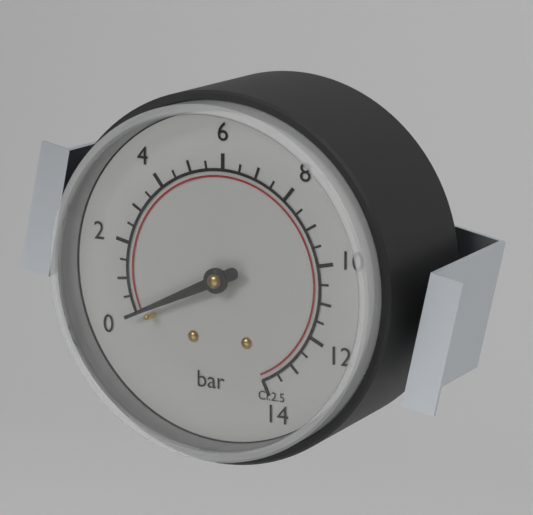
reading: 0.0 bar
